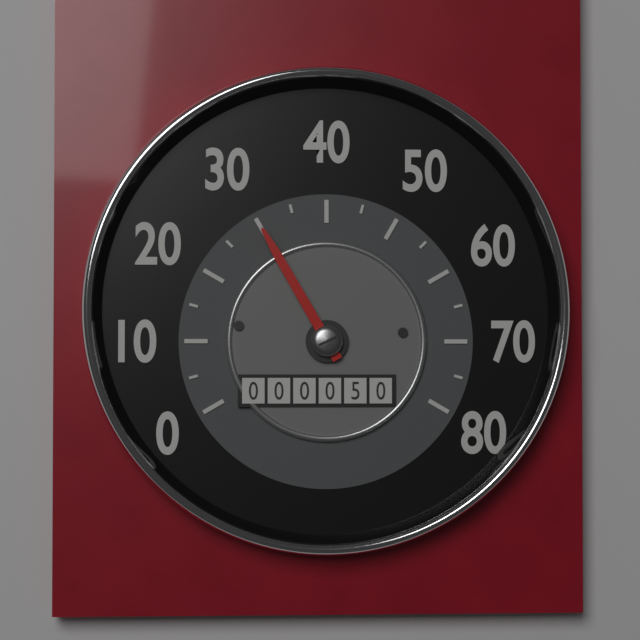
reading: 30 (no unit)
